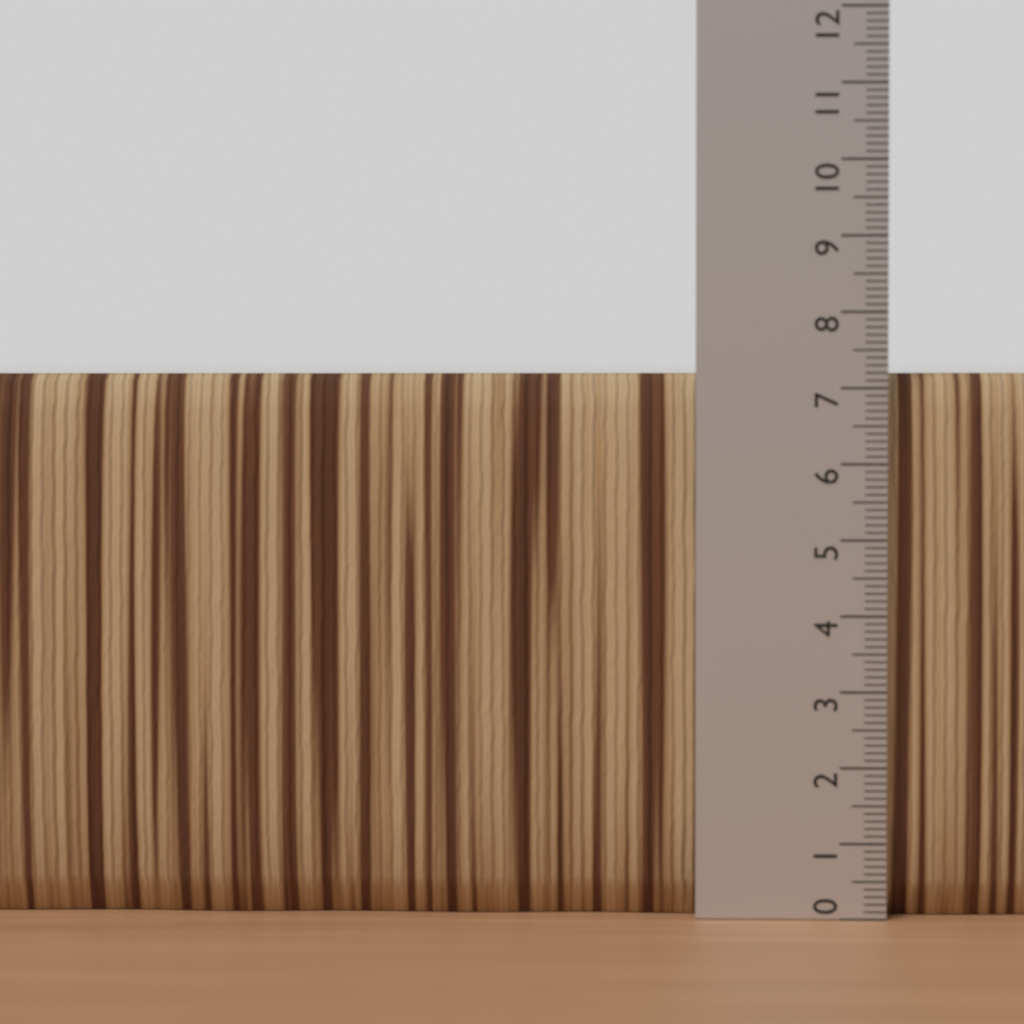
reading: 7.2 (no unit)
